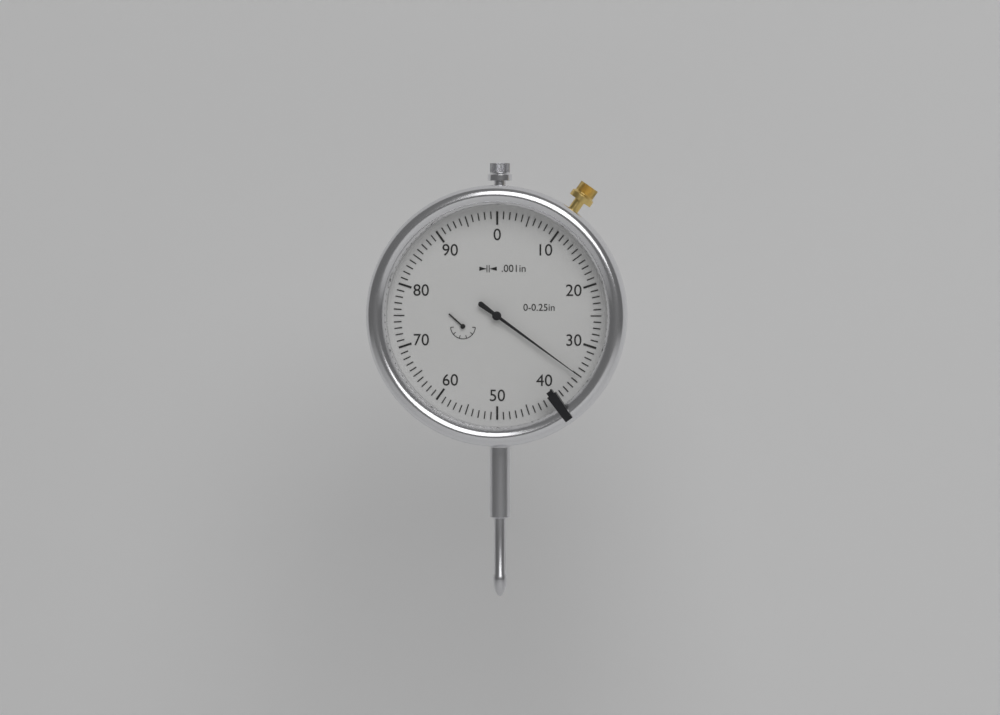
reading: 0.035 in
